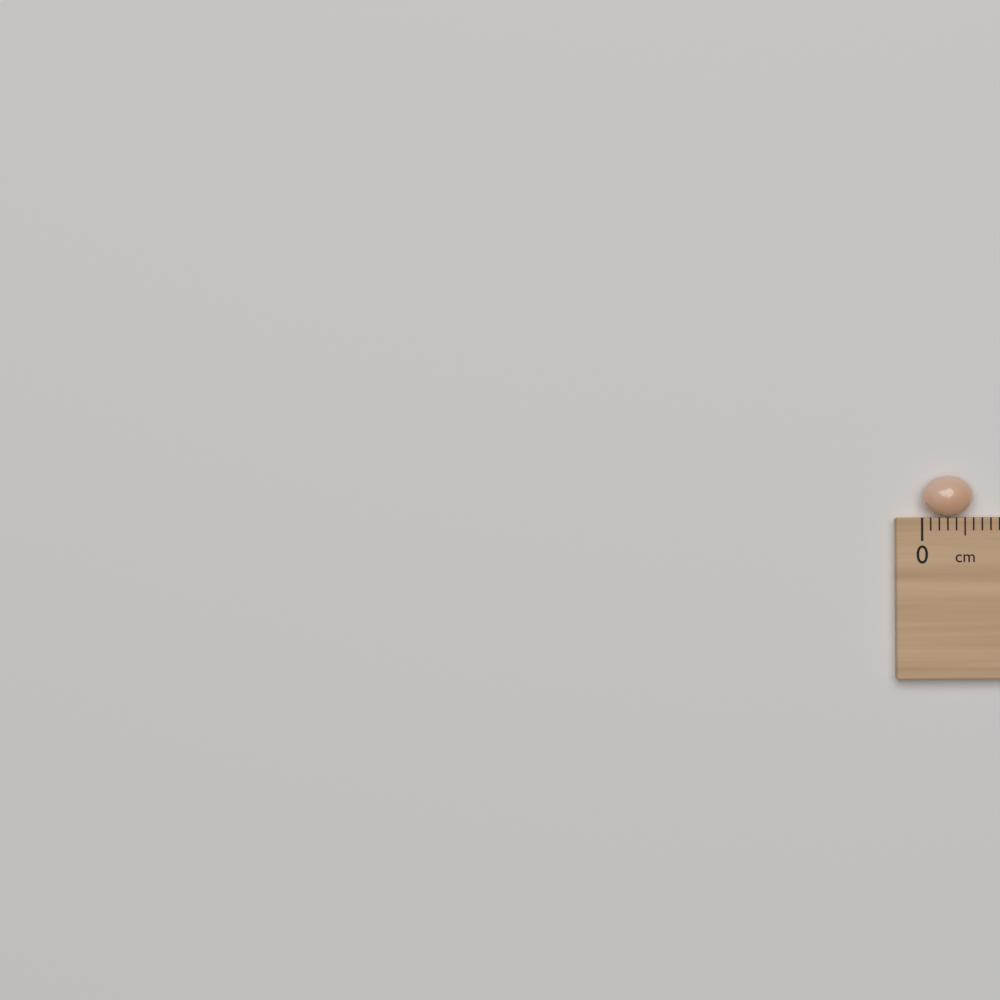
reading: 0.6 cm
